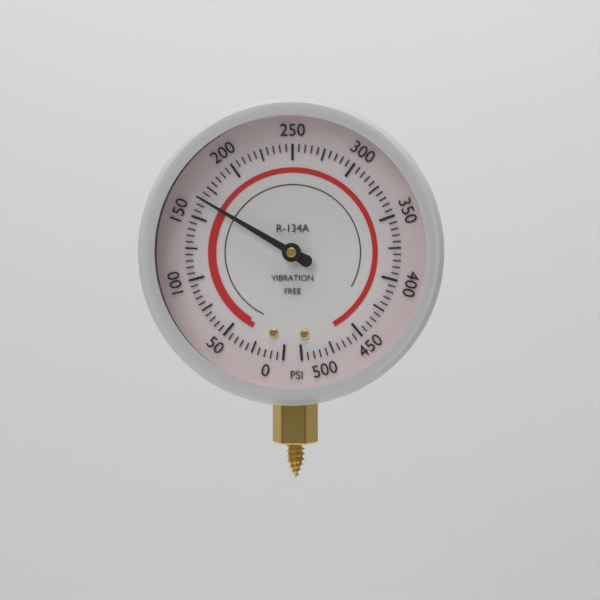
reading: 165 psi
